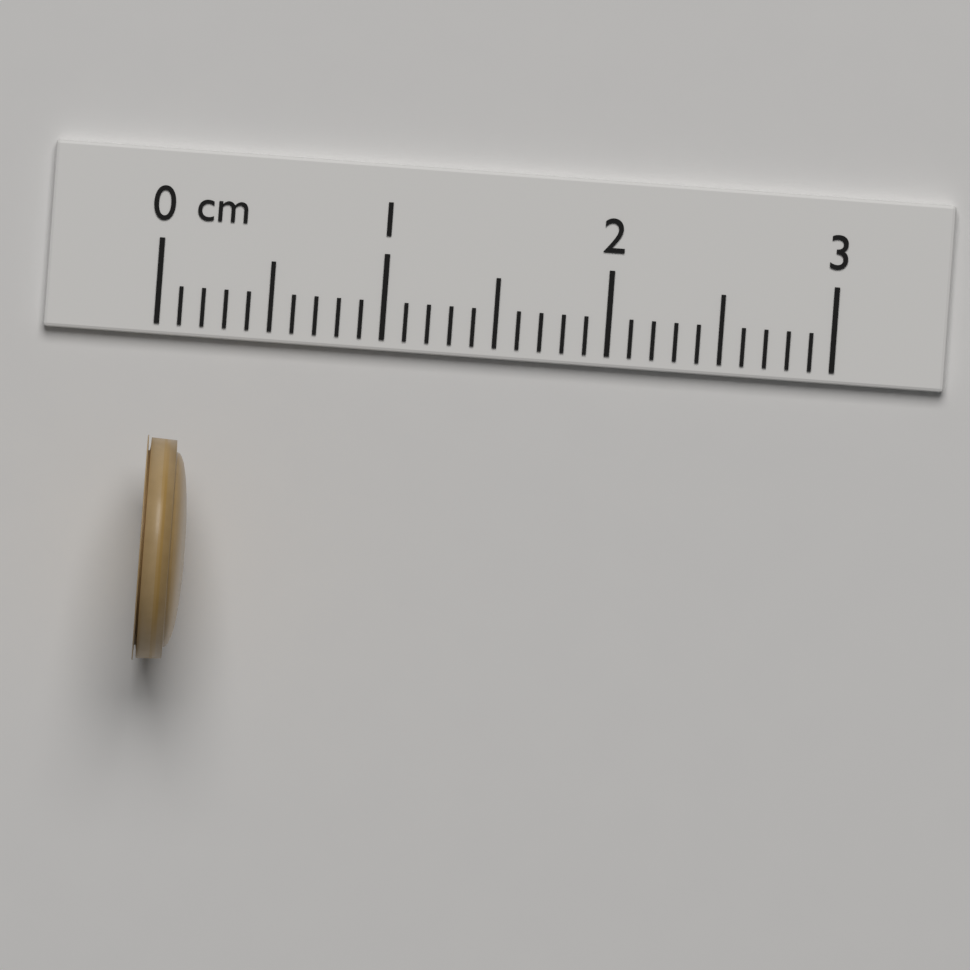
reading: 0.2 cm
